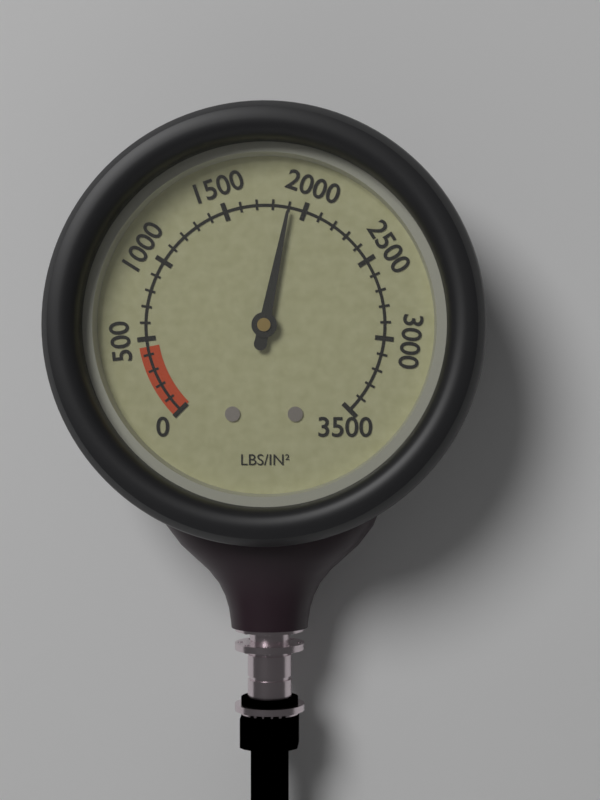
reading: 1900 psi
